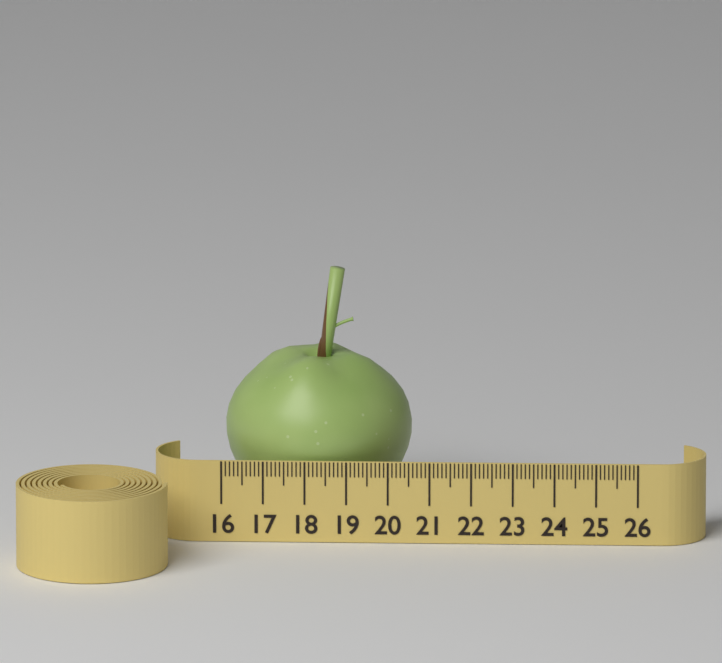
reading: 20.5 (no unit)
